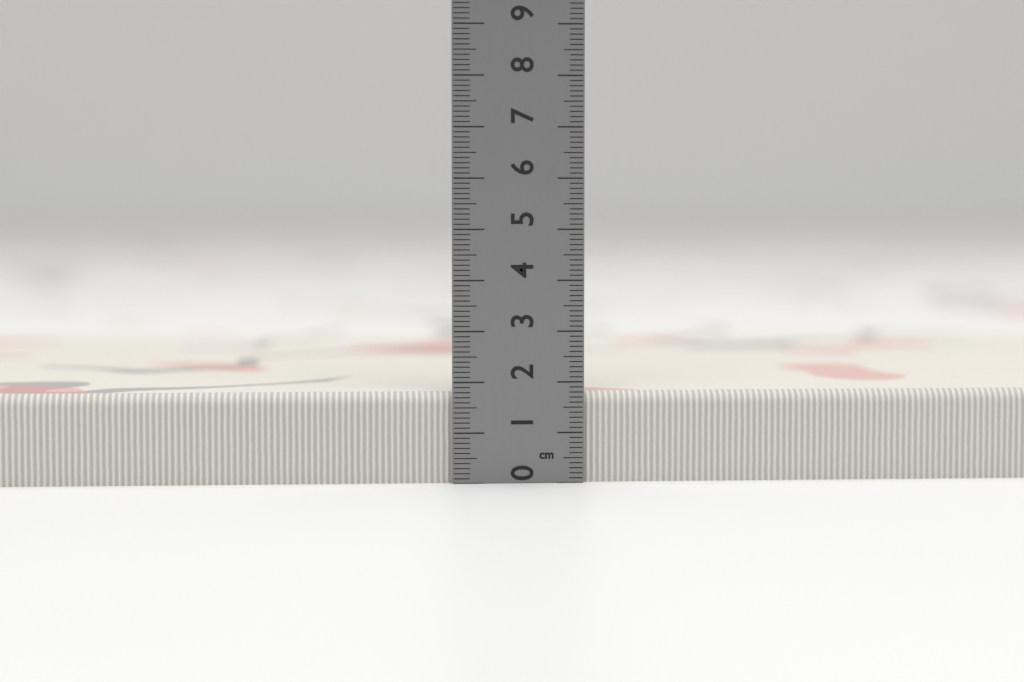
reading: 1.8 cm
